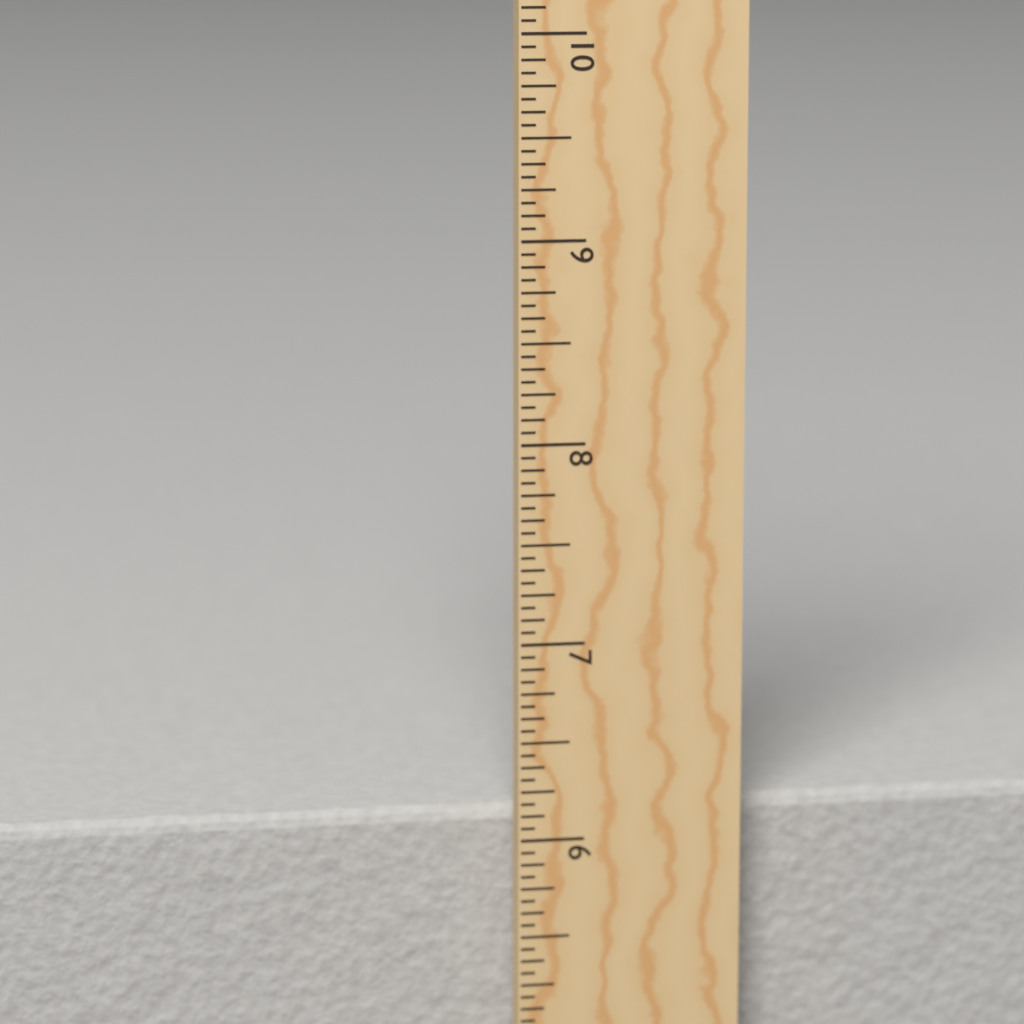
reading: 6.1250 in
